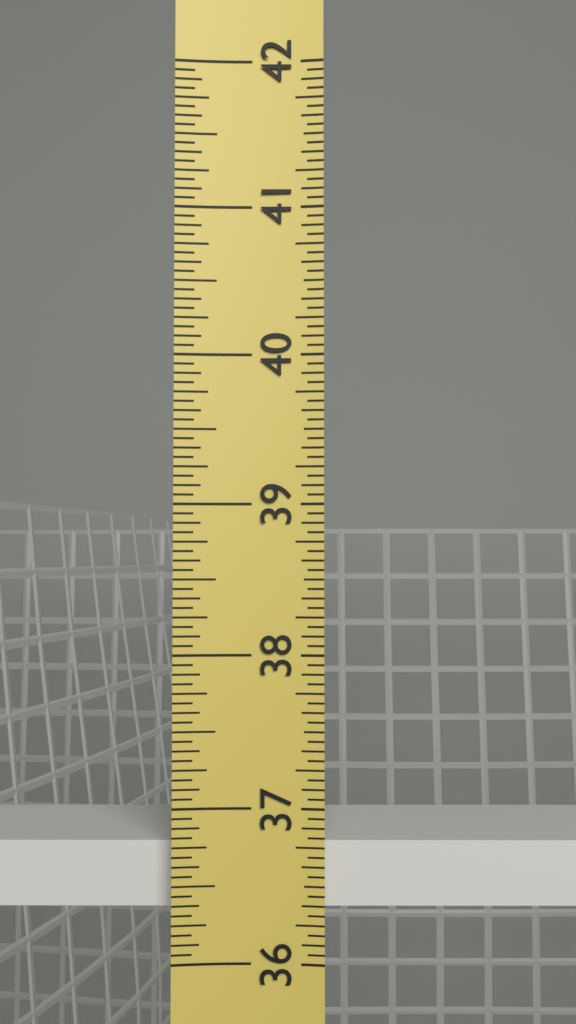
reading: 36.7500 in
